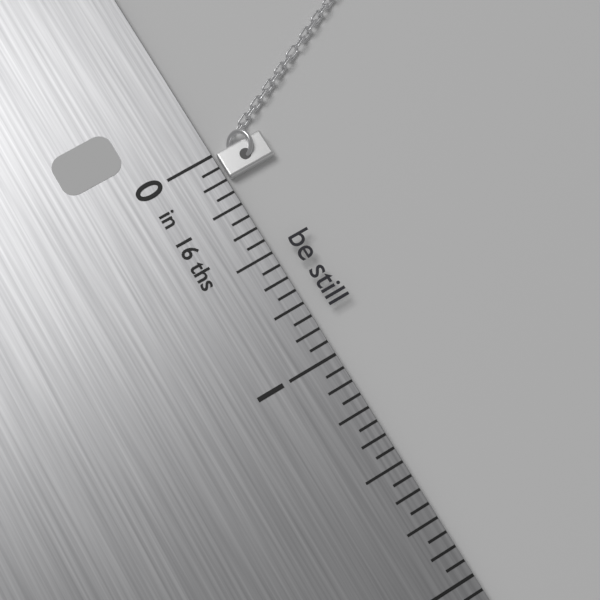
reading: 0.1250 in
